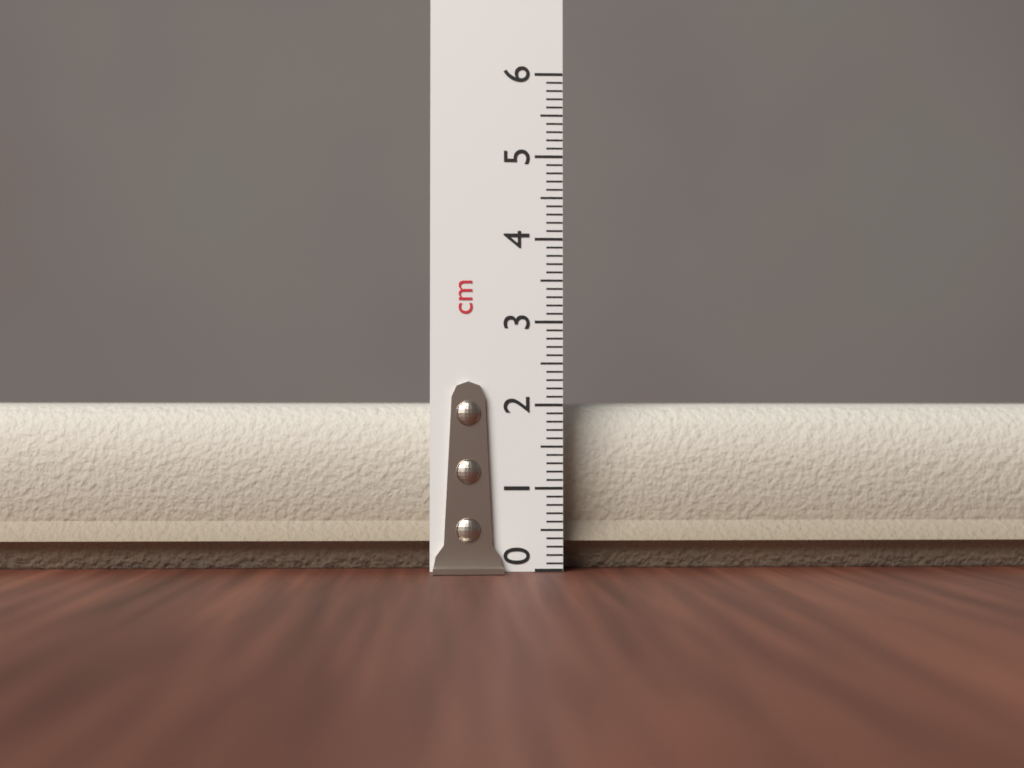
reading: 2.2 cm
